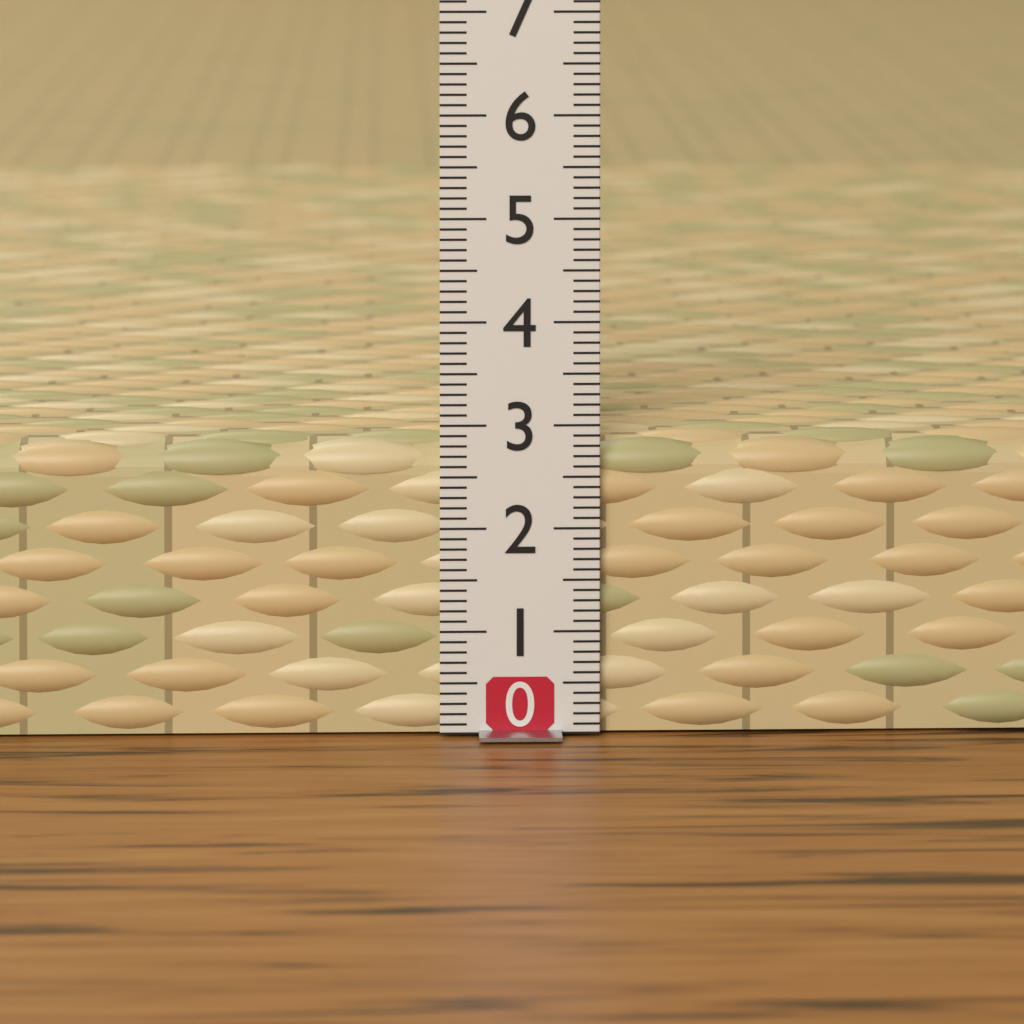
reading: 2.9 (no unit)
